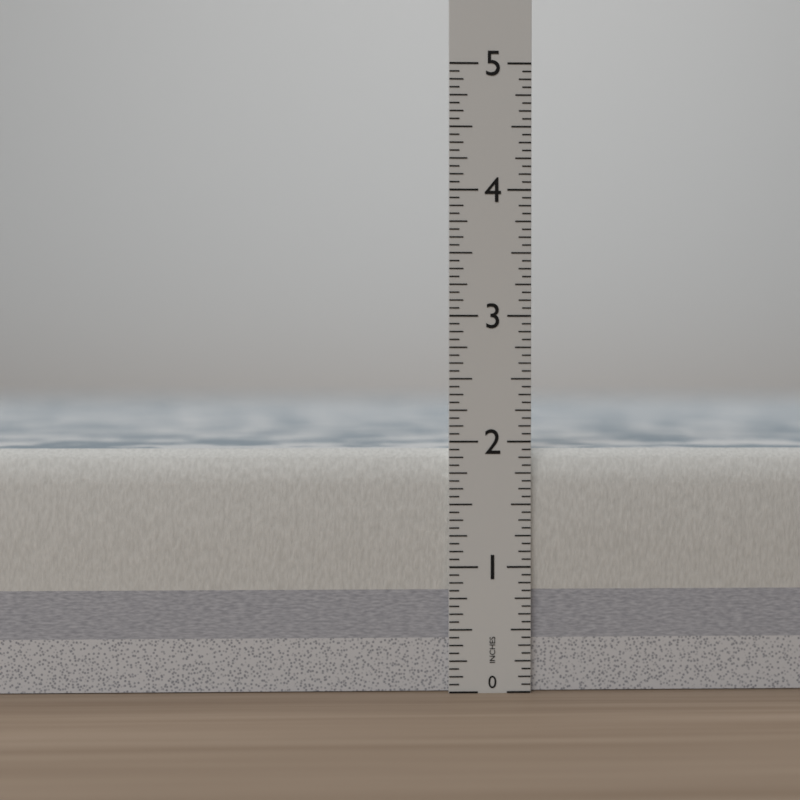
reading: 1.9375 in
